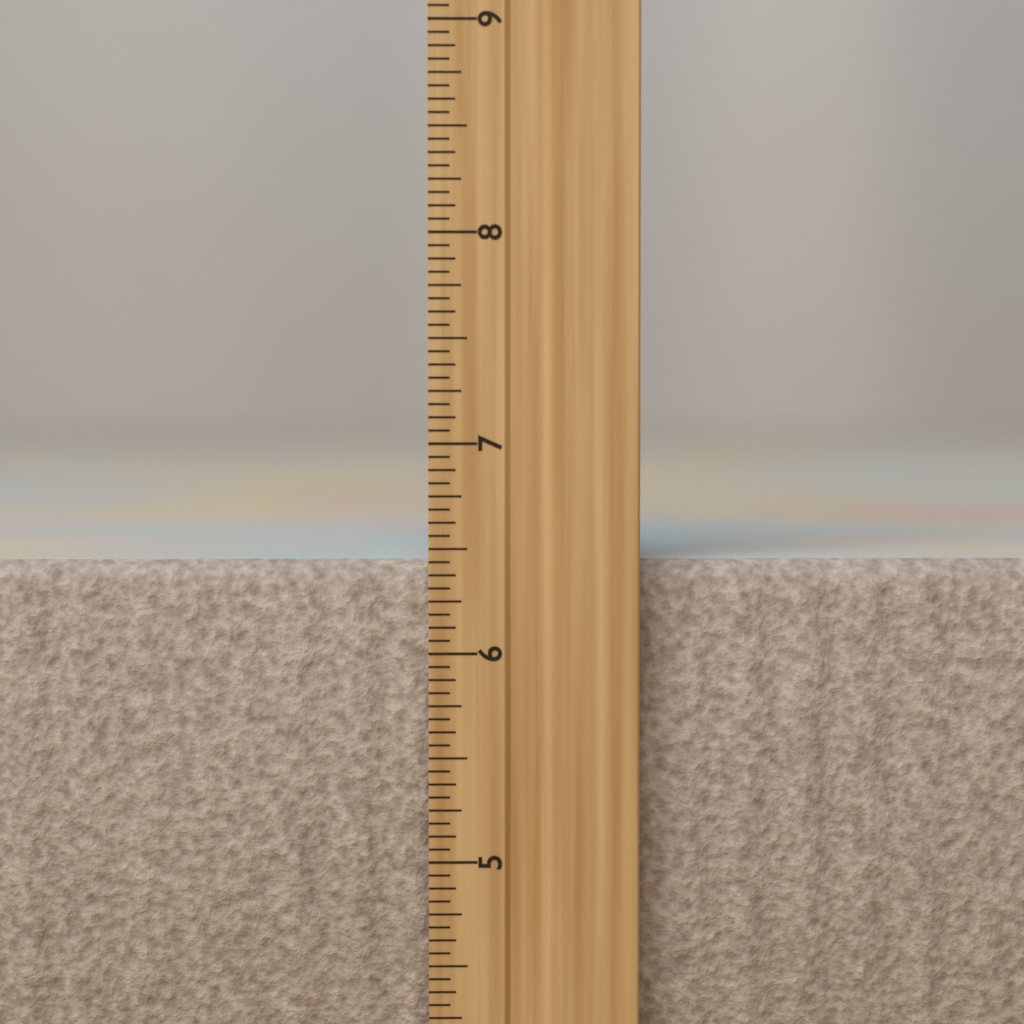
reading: 6.4375 inch
